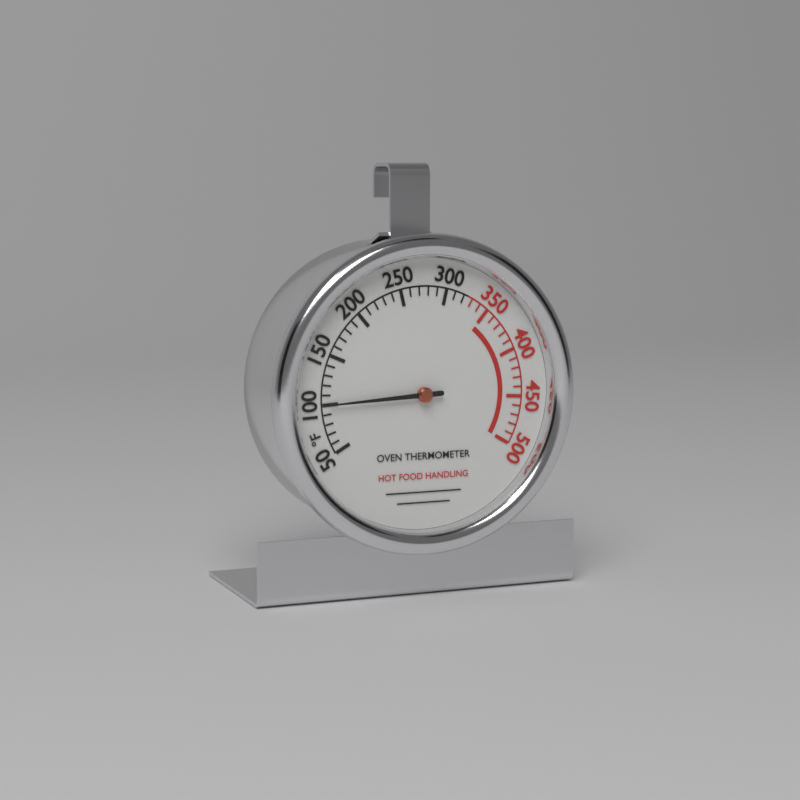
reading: 100 °F
